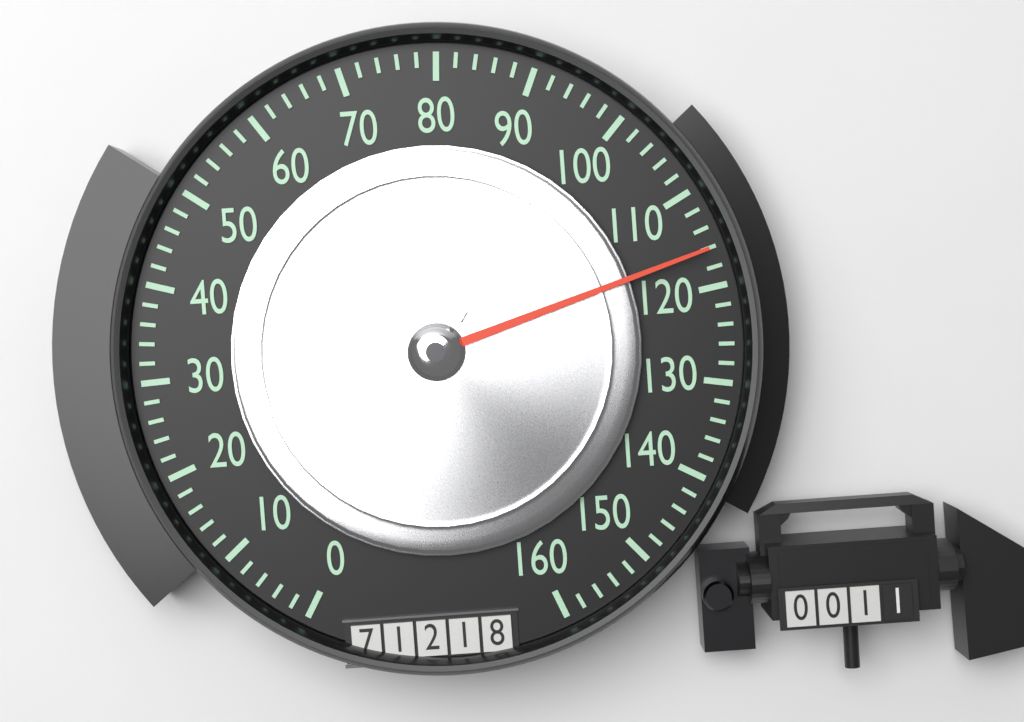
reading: 116 (no unit)
